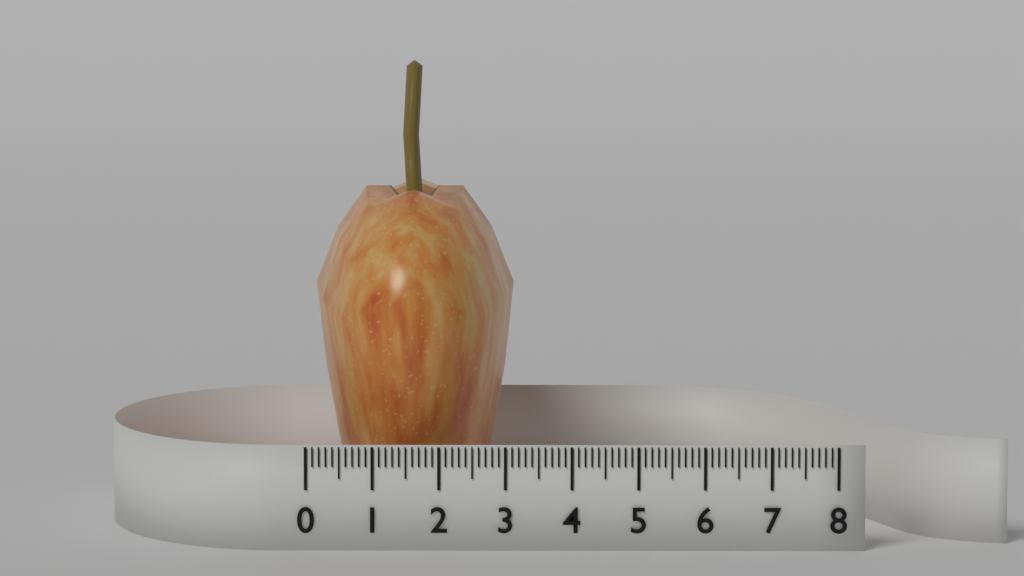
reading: 3.1 (no unit)
